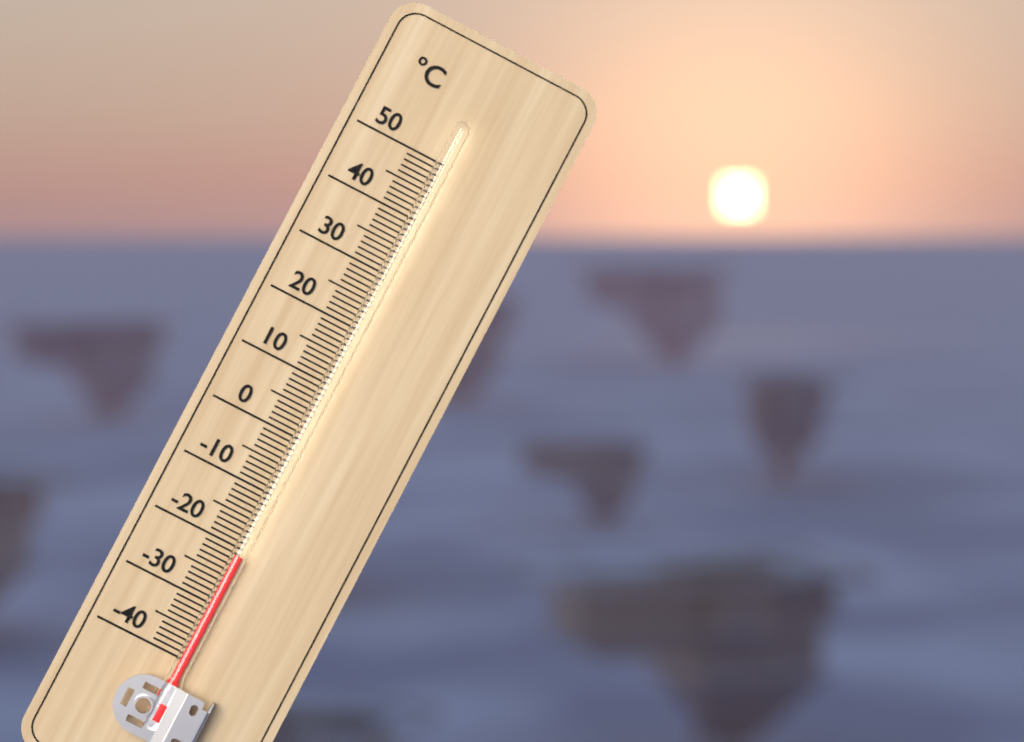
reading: -21 °C
